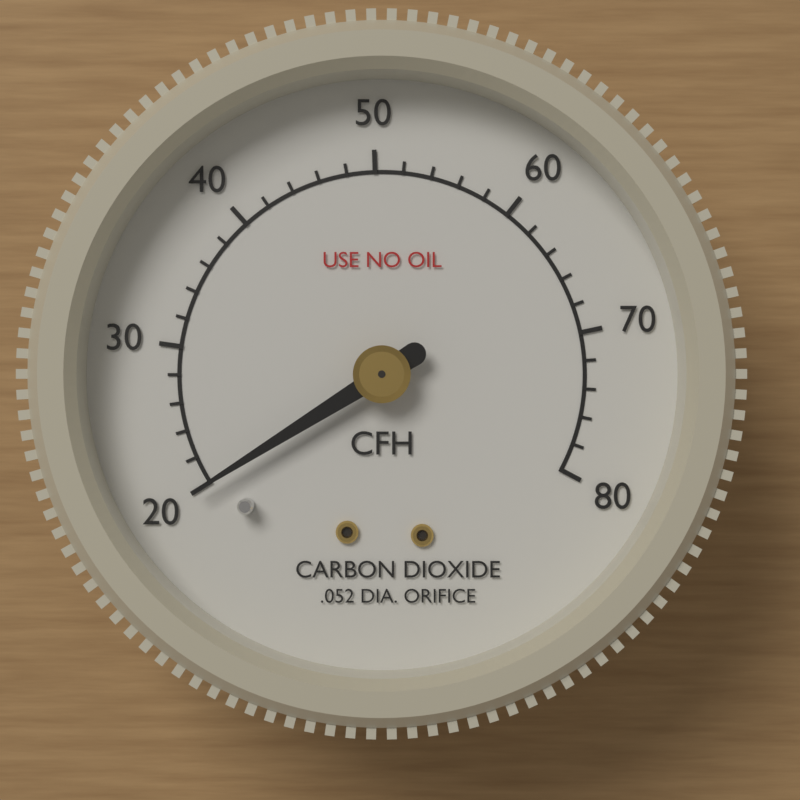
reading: 20 CFH
